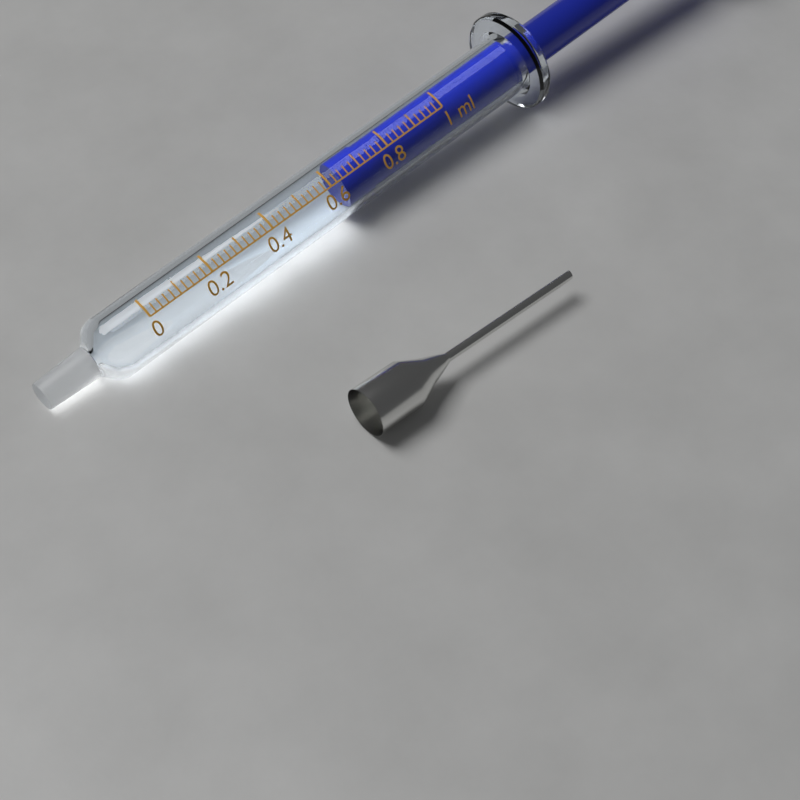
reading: 0.64 ml
